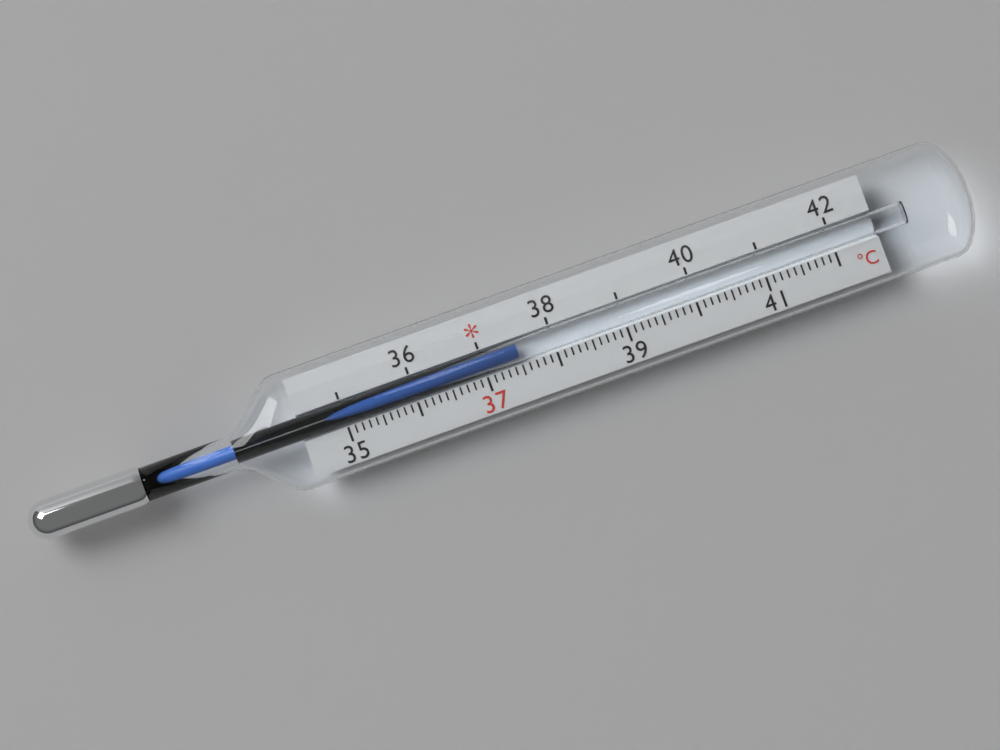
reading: 37.5 °C
